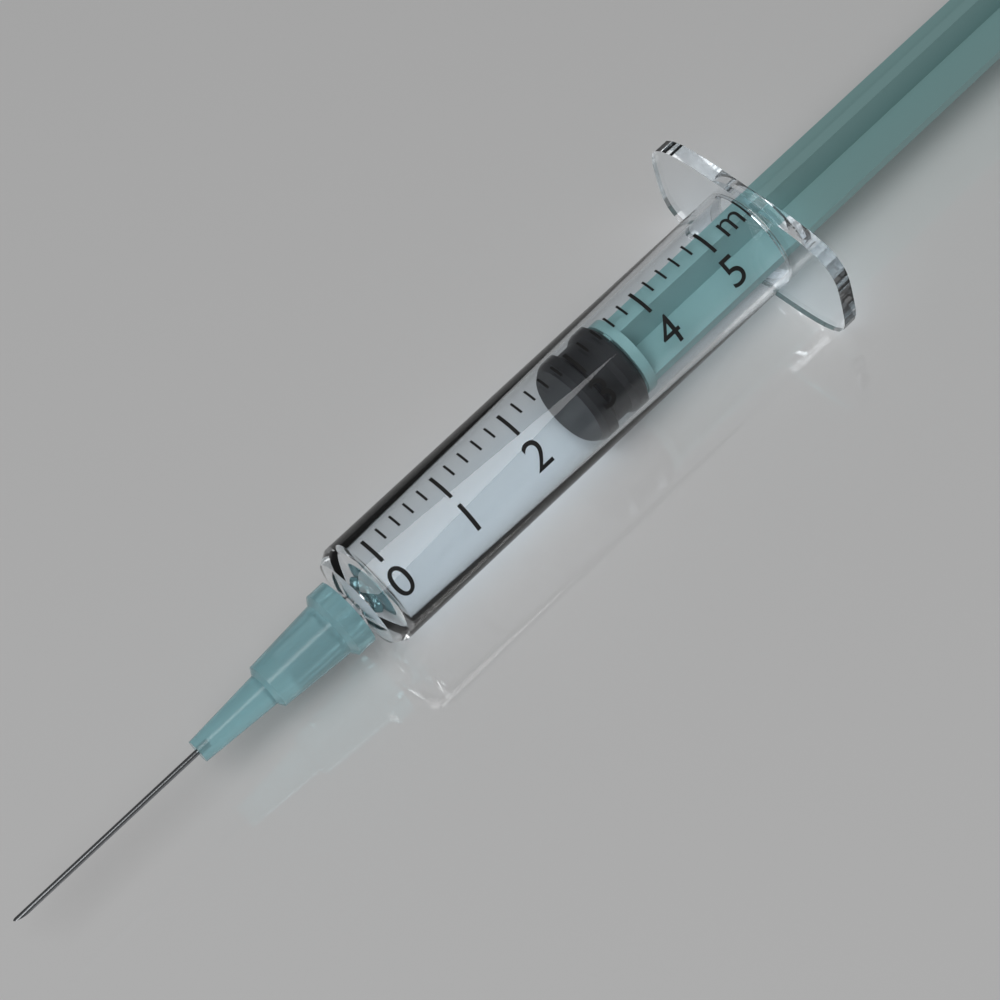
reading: 2.8 ml
